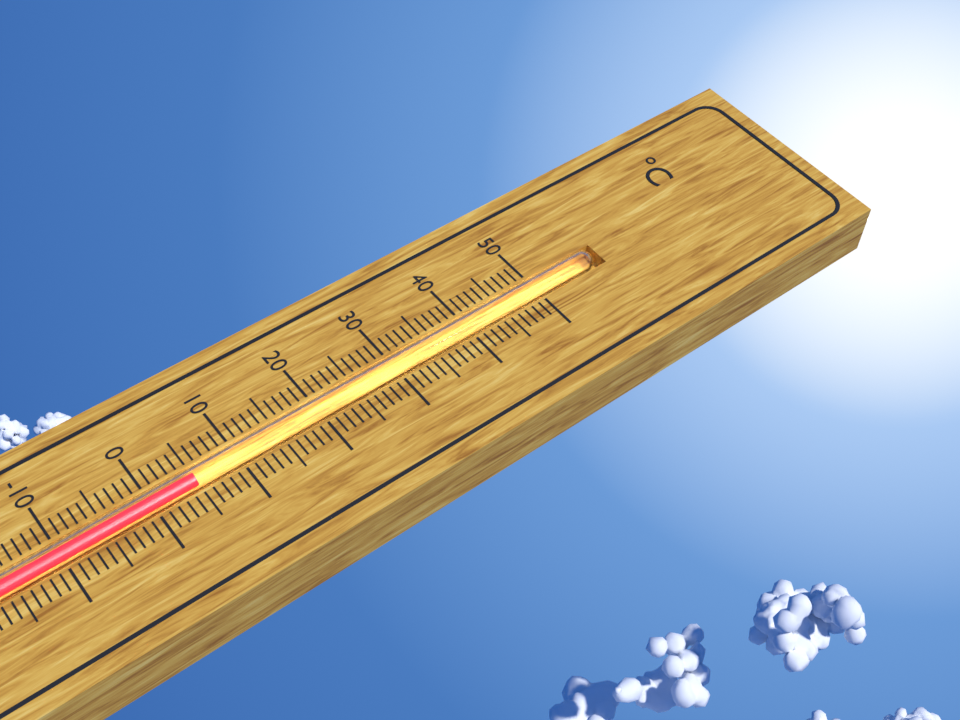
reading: 5 °C
